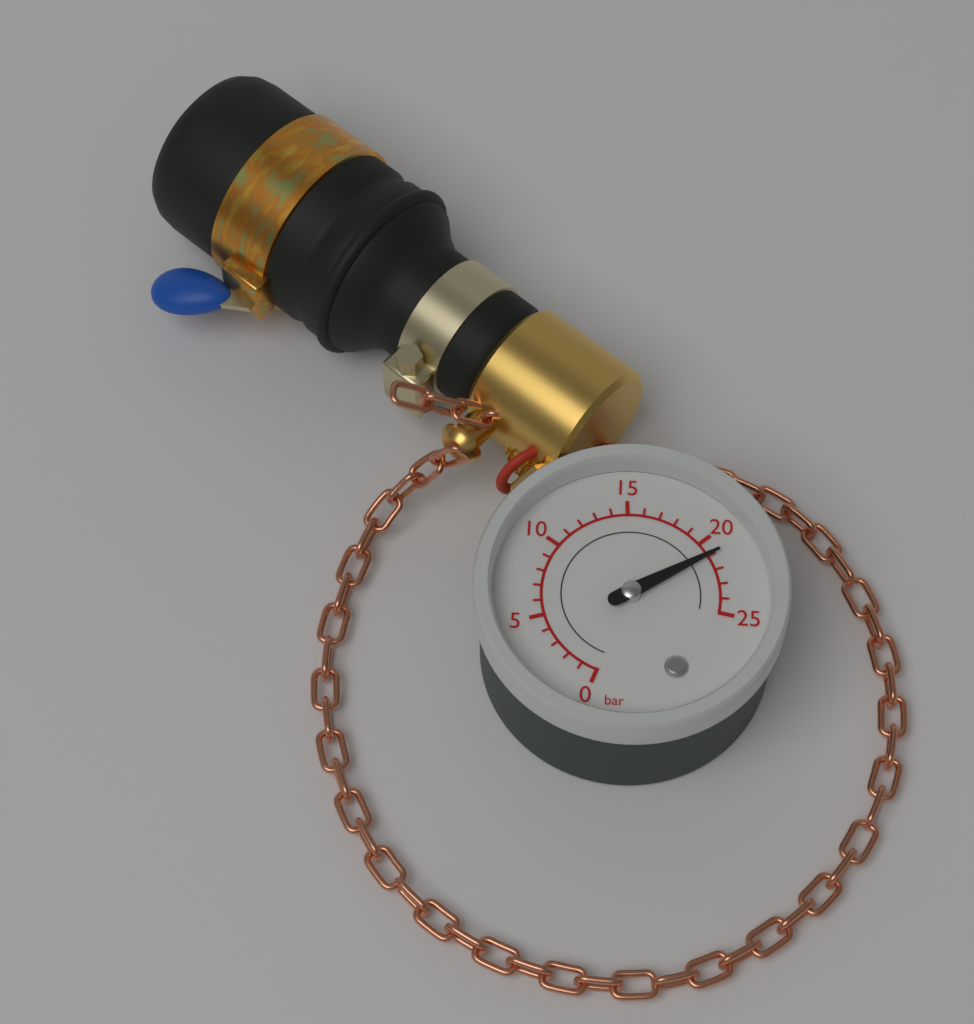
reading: 21 bar
